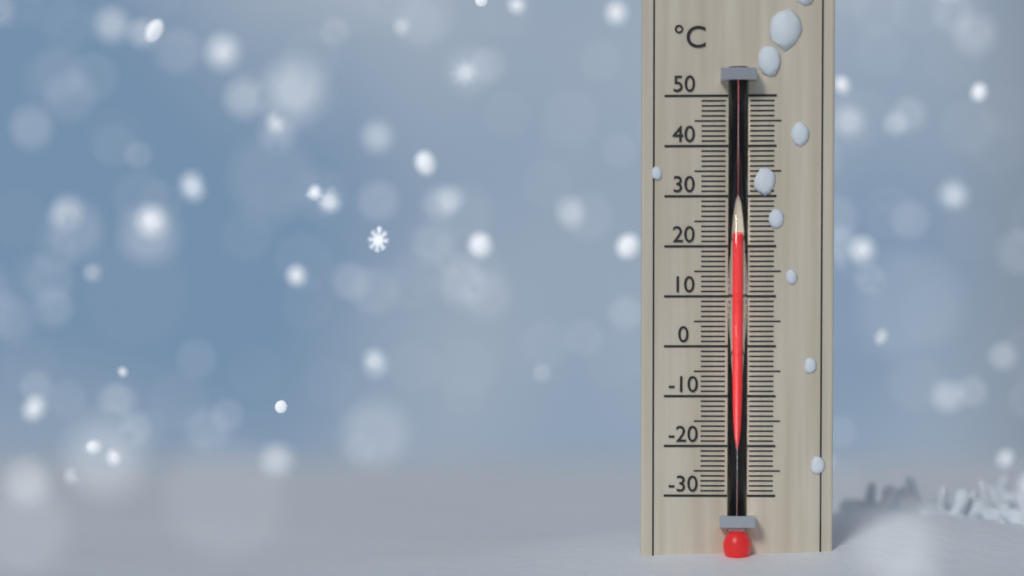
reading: 22 °C
